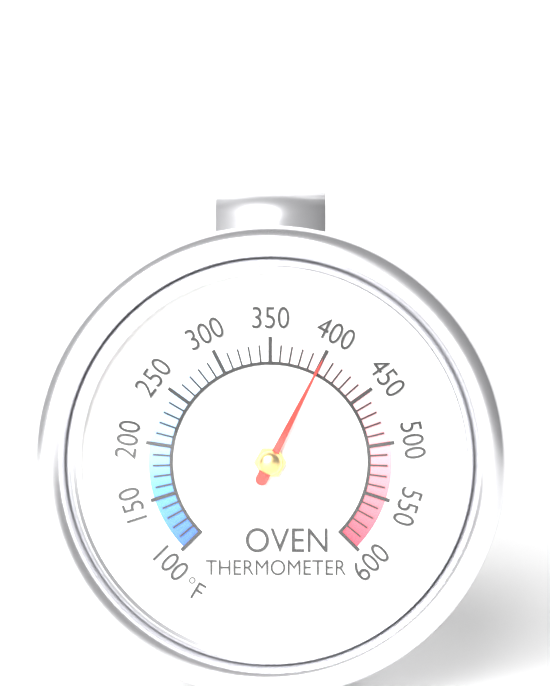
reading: 400 °F
